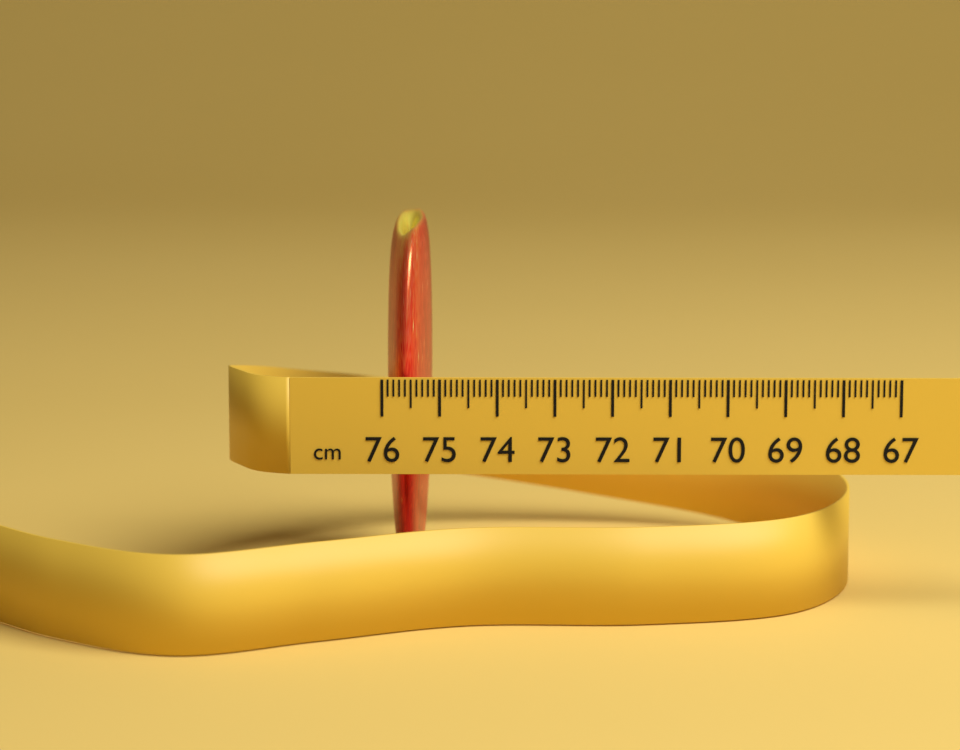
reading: 75.2 cm
